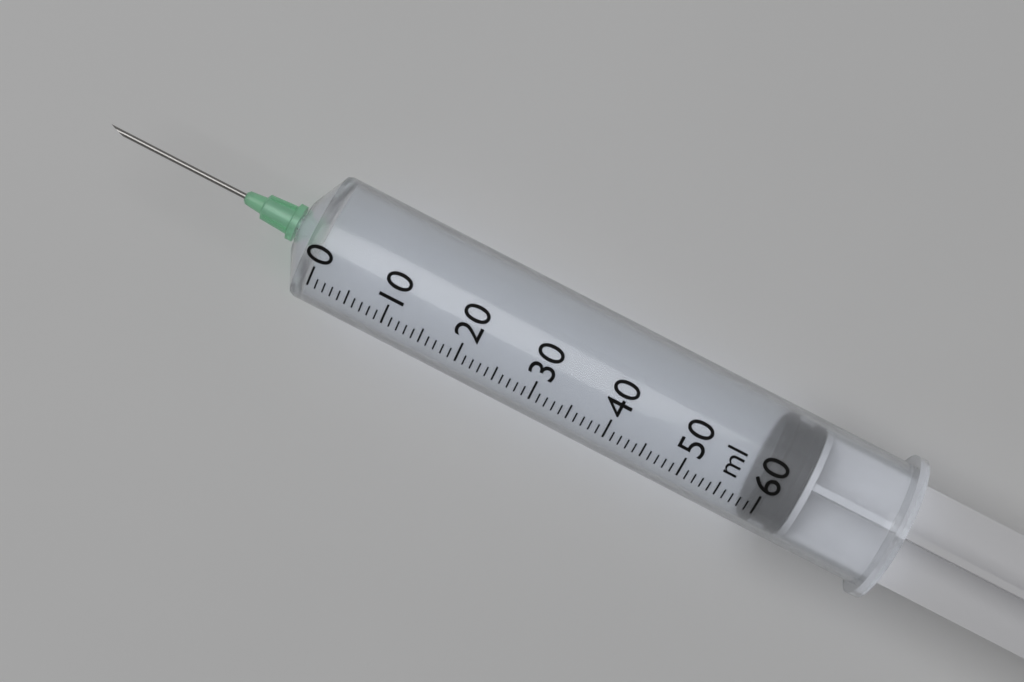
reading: 59 ml
